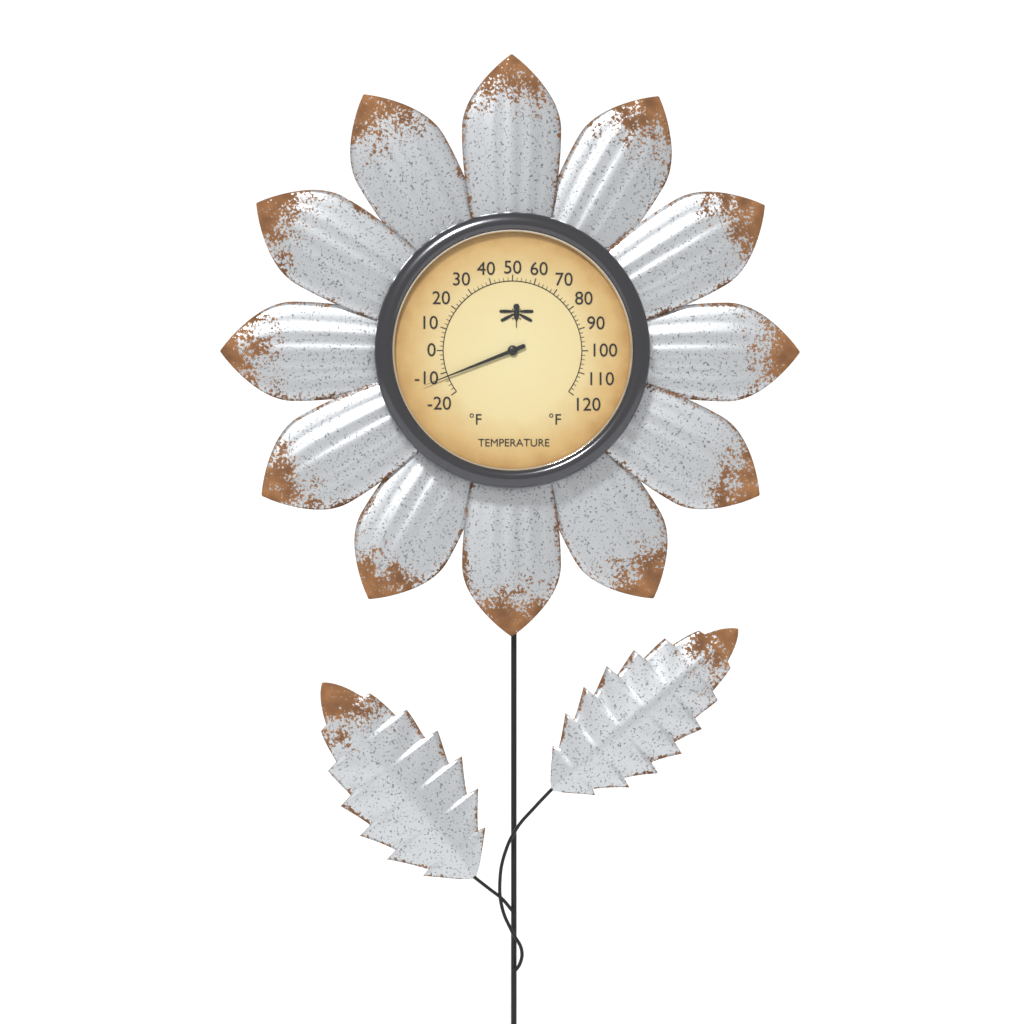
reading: -12 °F
